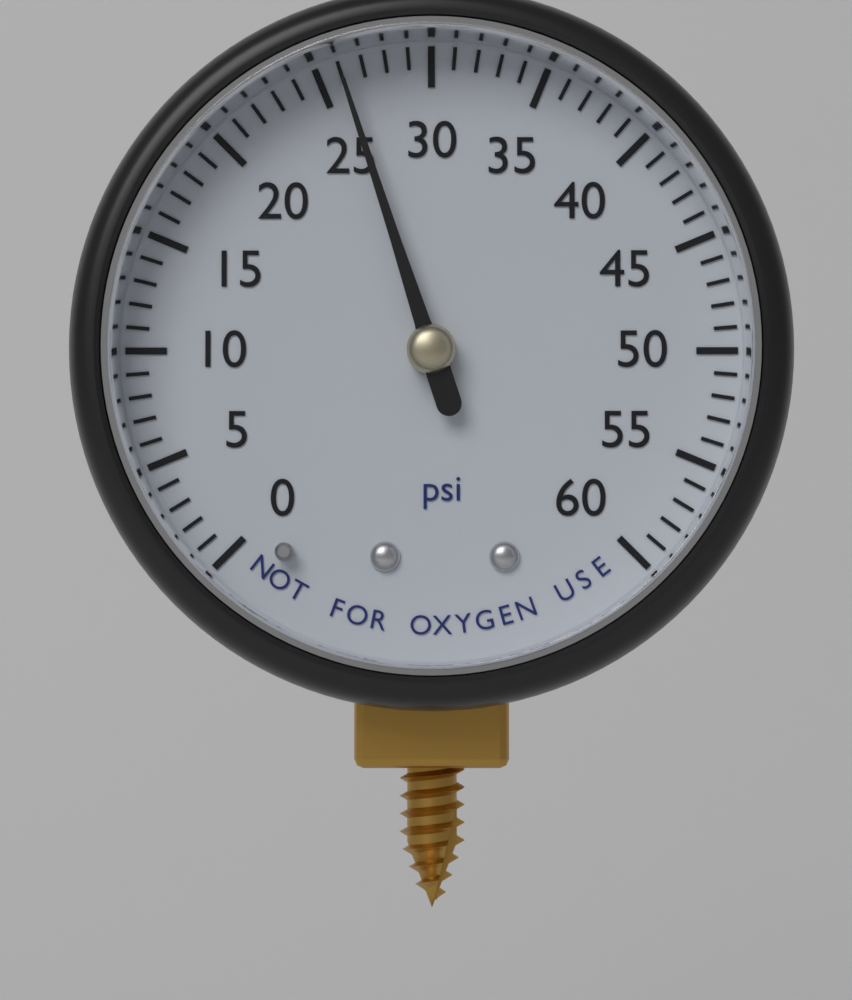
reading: 26 psi
